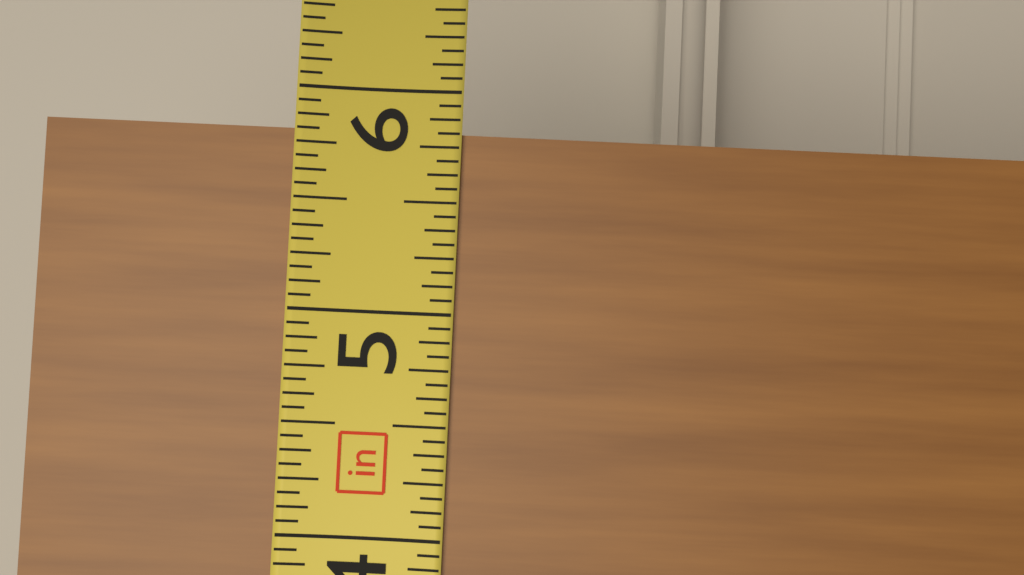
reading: 5.8125 in
